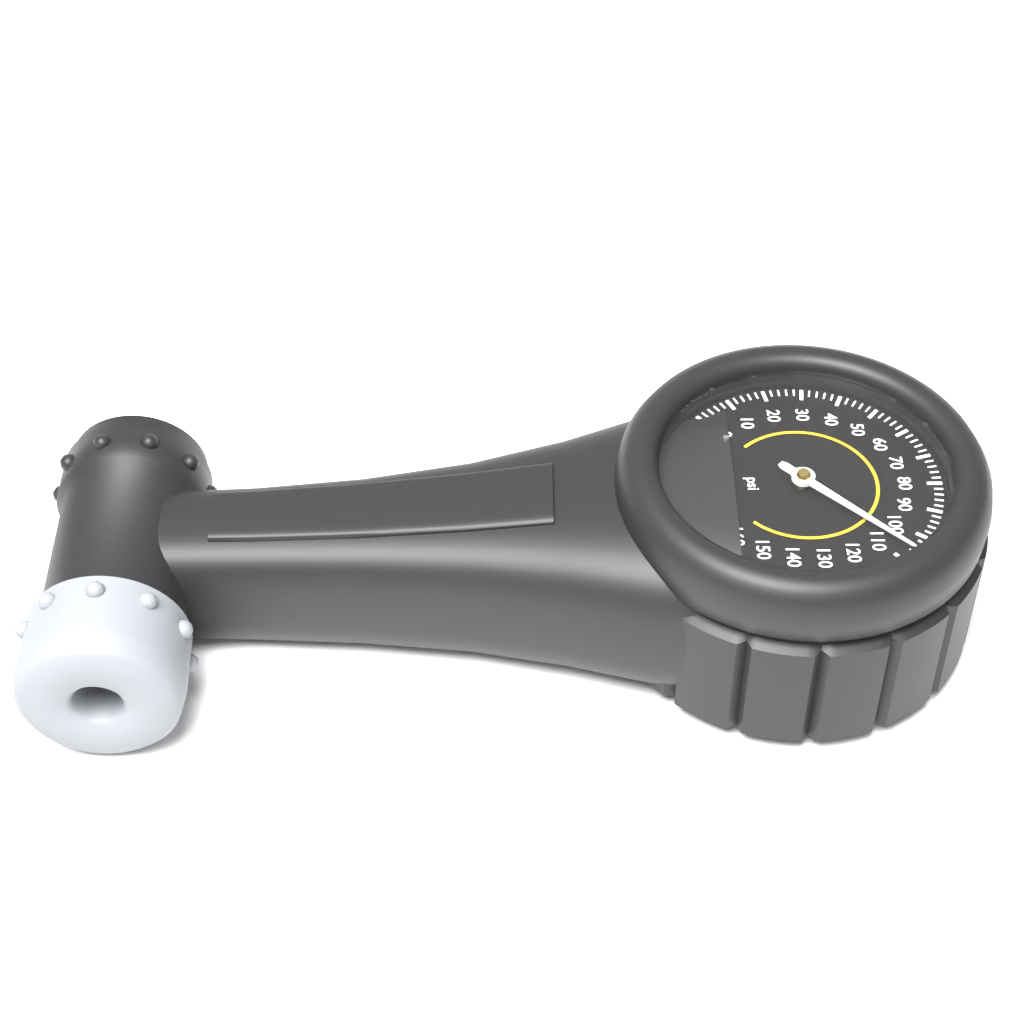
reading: 106 psi
